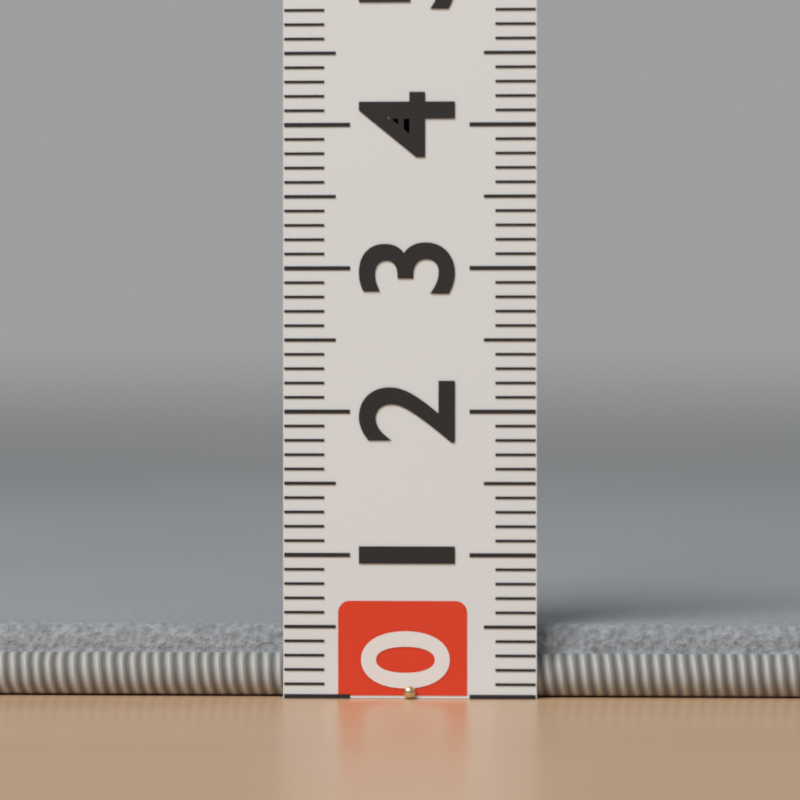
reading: 0.5 (no unit)
